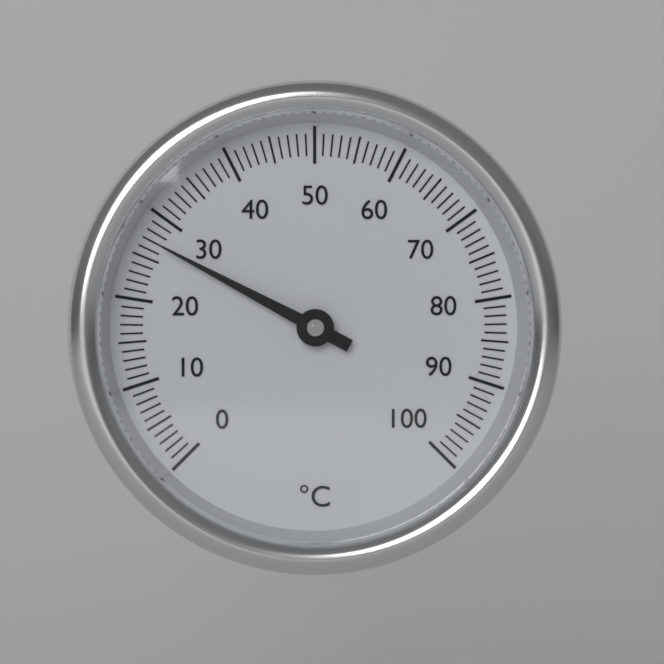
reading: 27 °C
